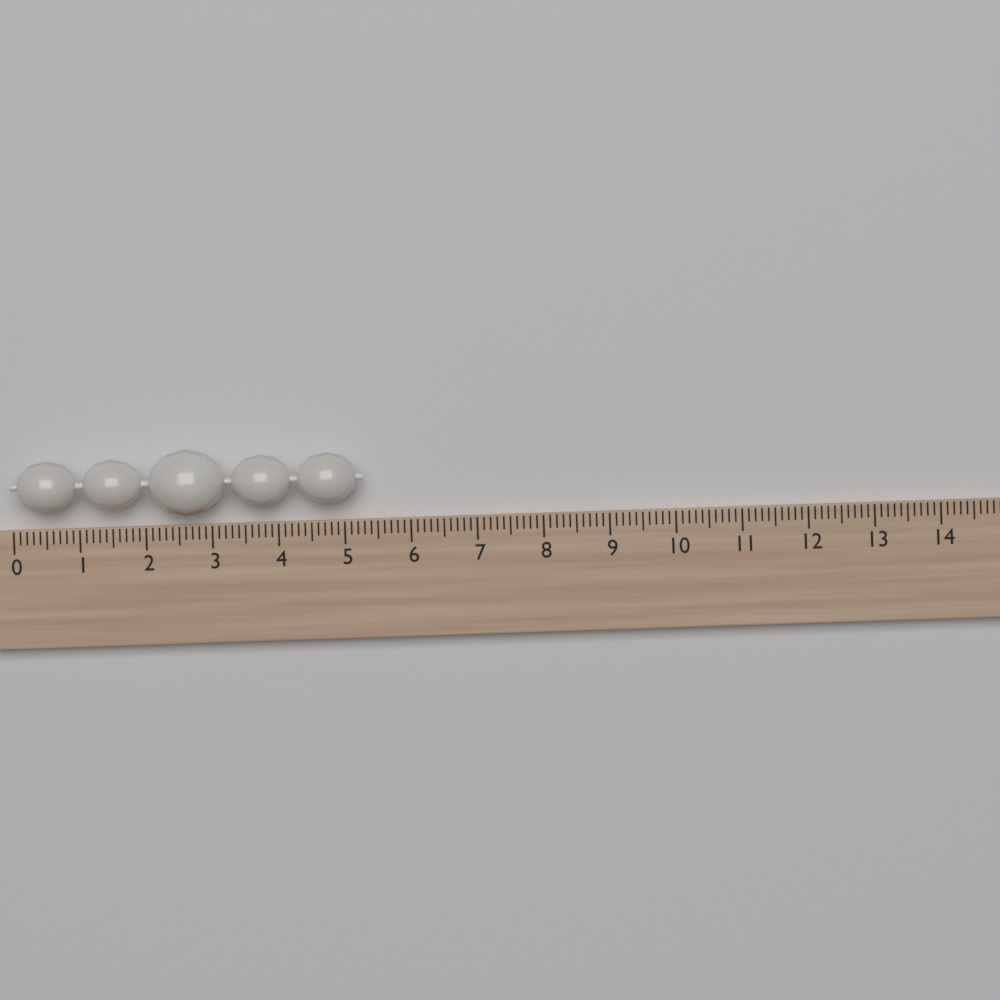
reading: 5.3 (no unit)
